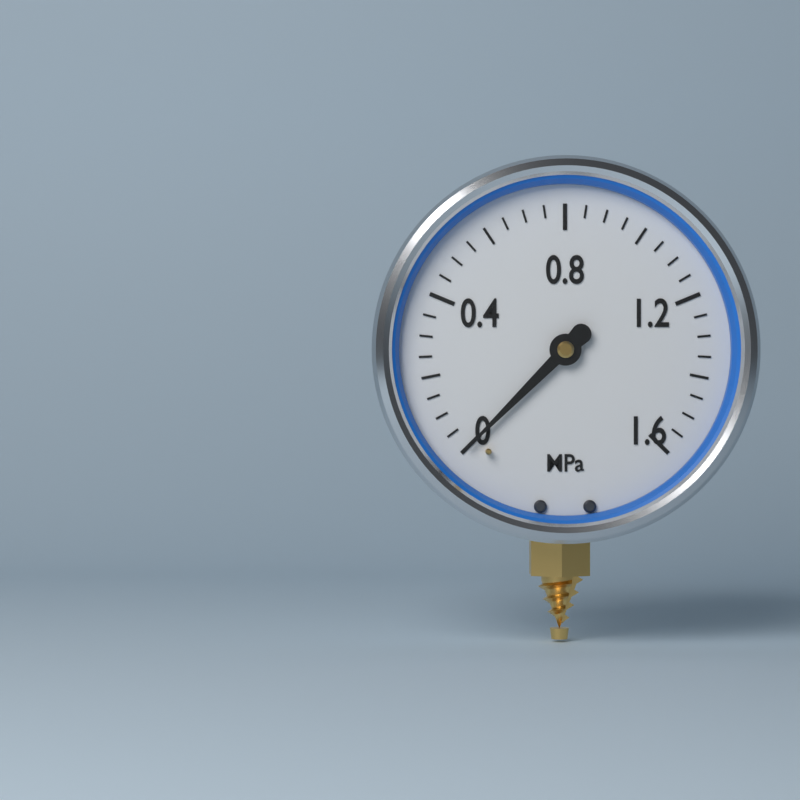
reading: 0.00 MPa
